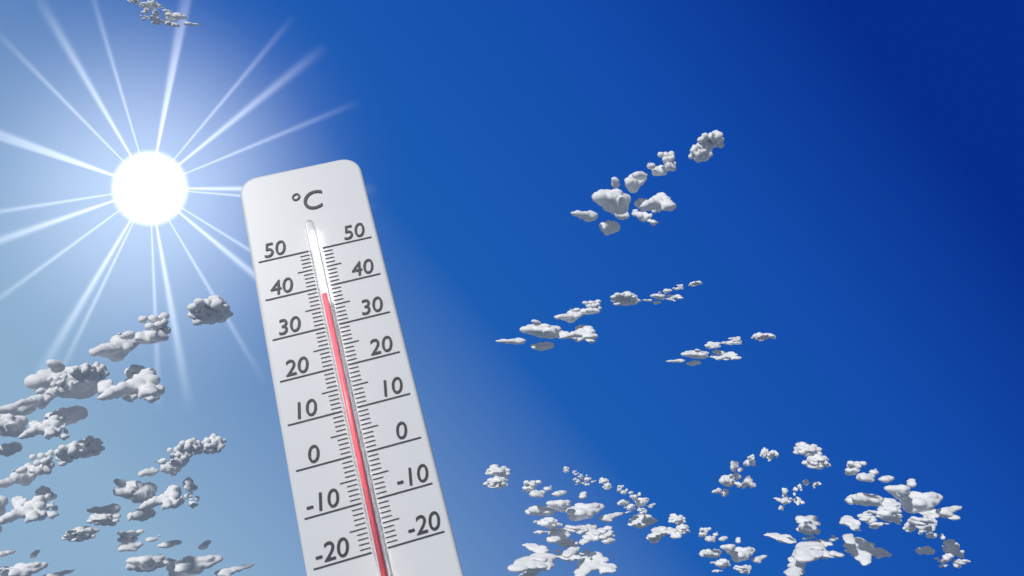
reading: 37 °C
